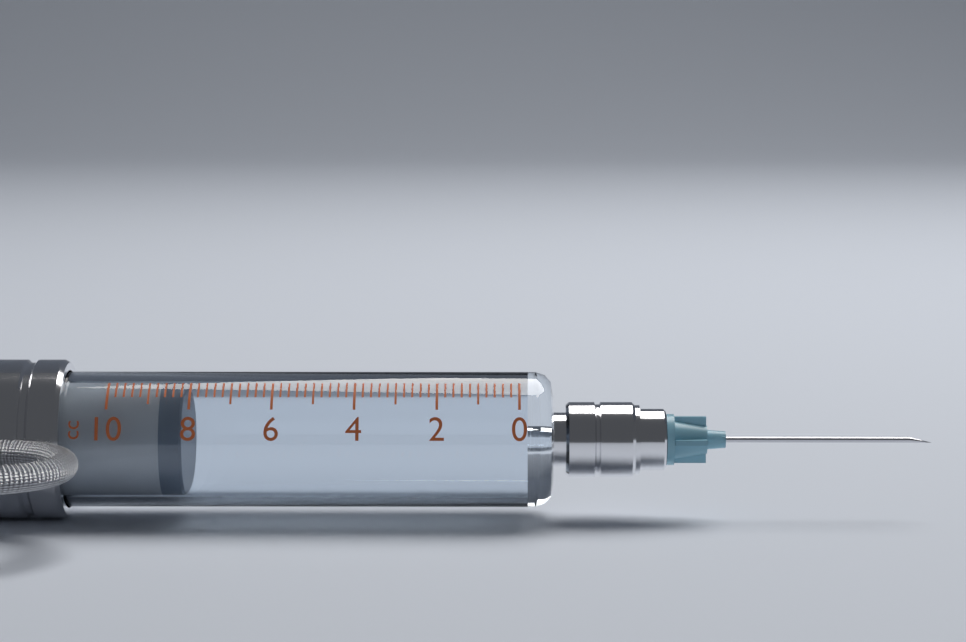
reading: 8.2 cc
